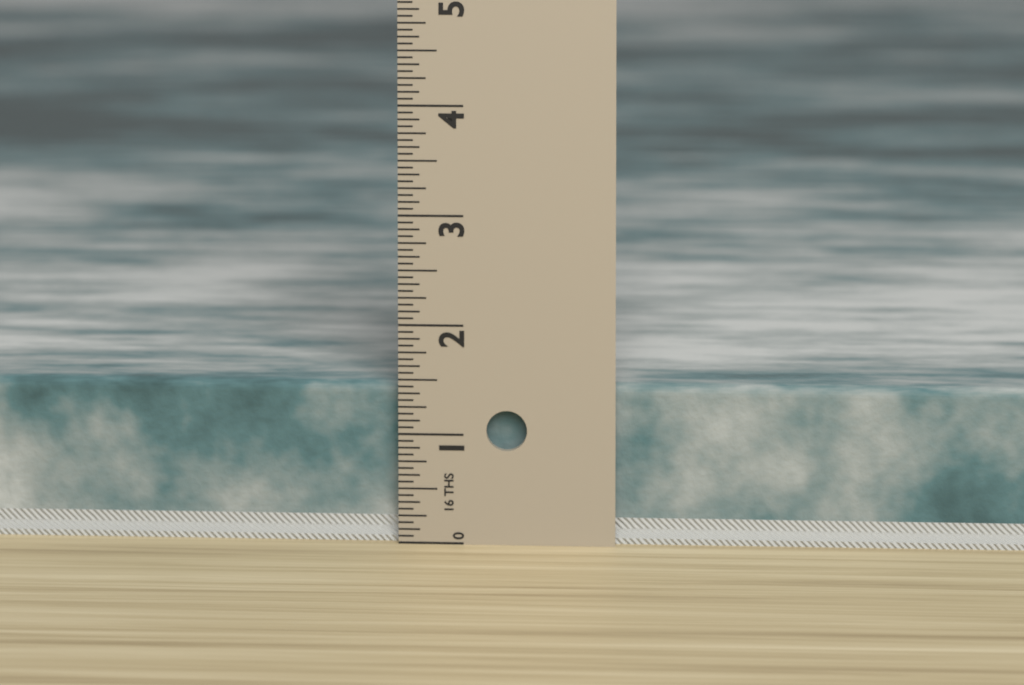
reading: 1.4375 in
